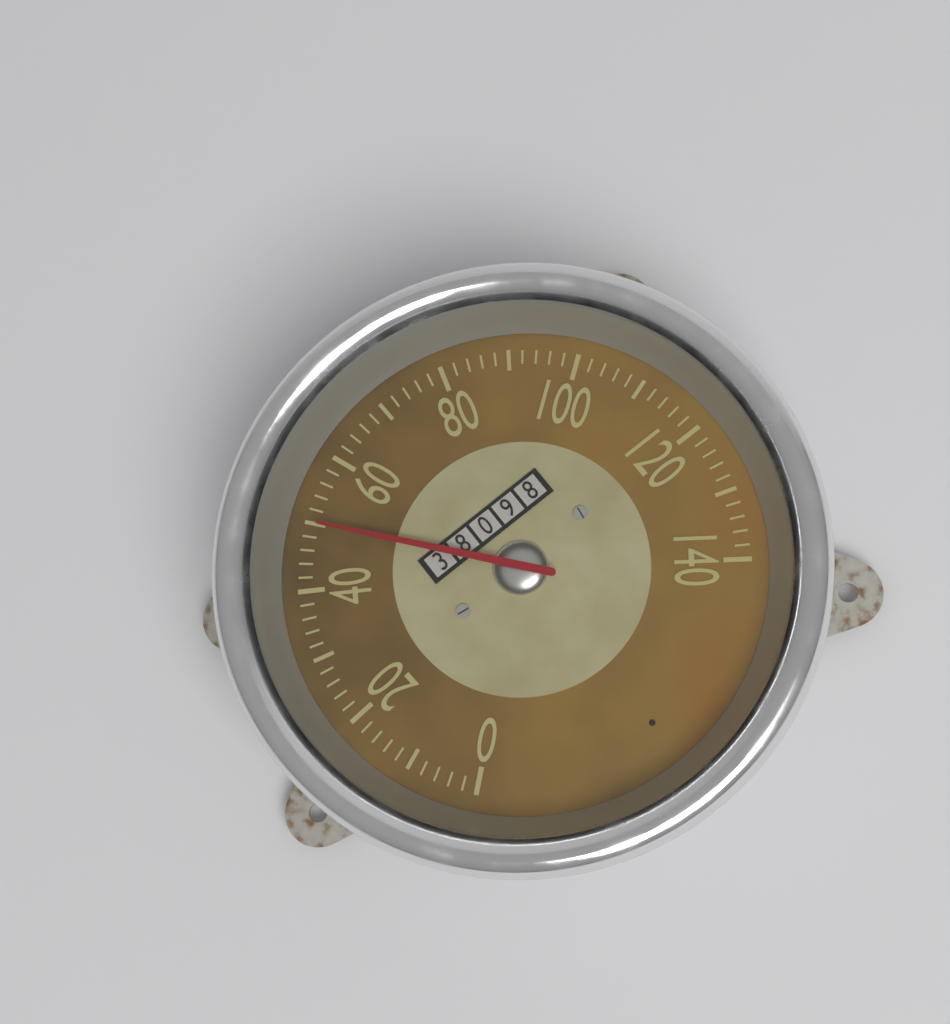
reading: 50 (no unit)
